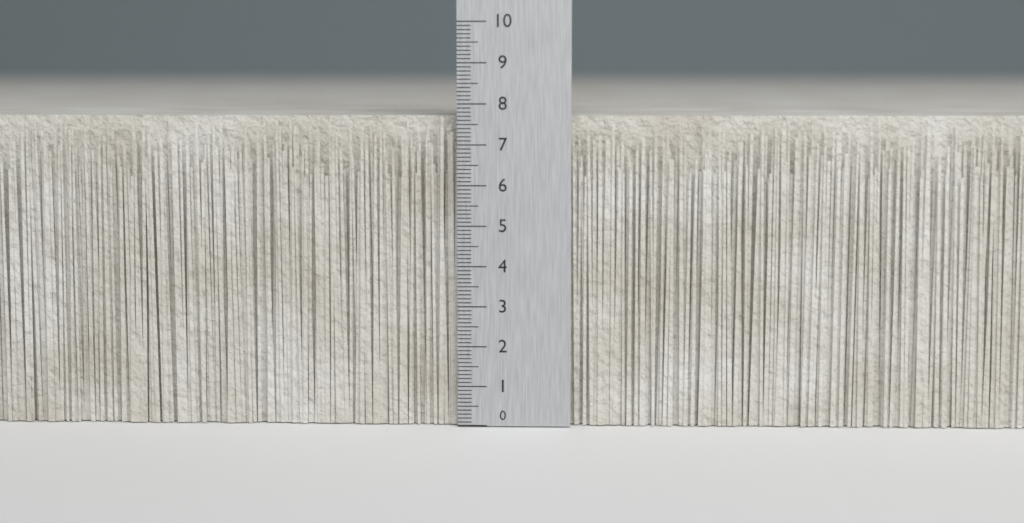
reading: 7.7 (no unit)
